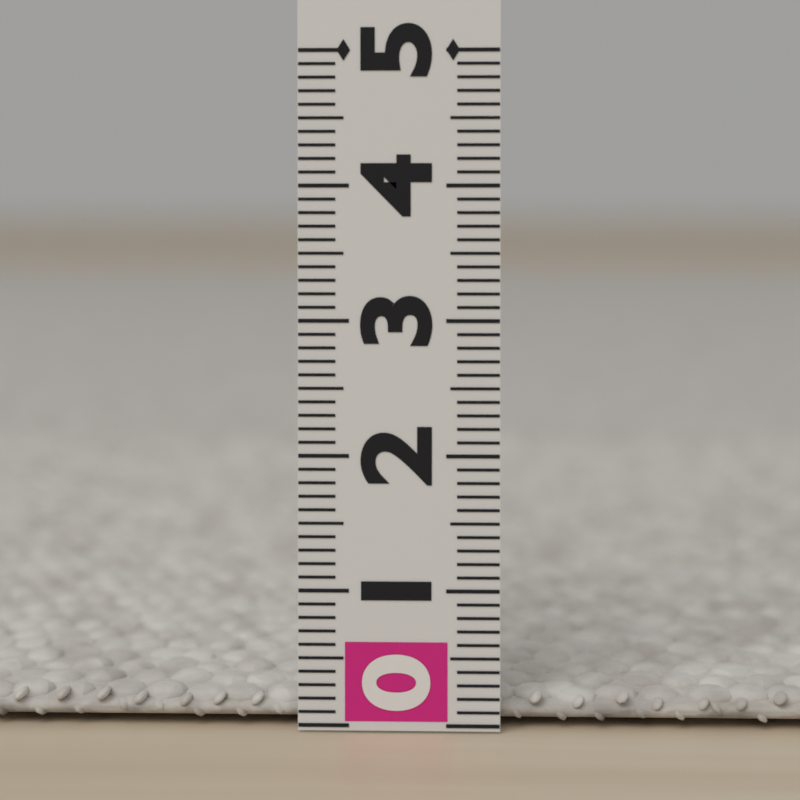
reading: 0.2 (no unit)
